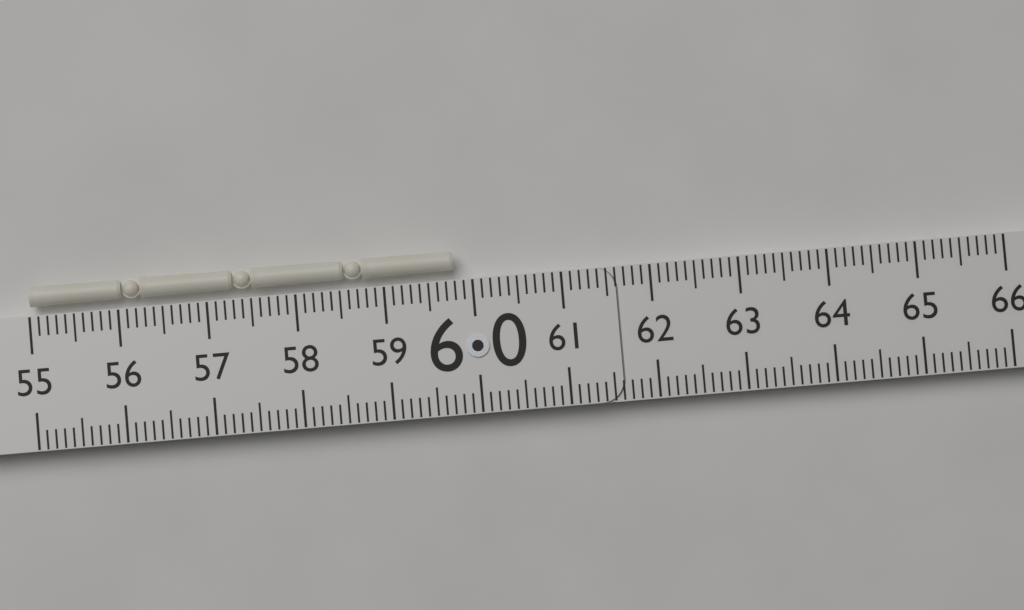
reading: 59.8 (no unit)
